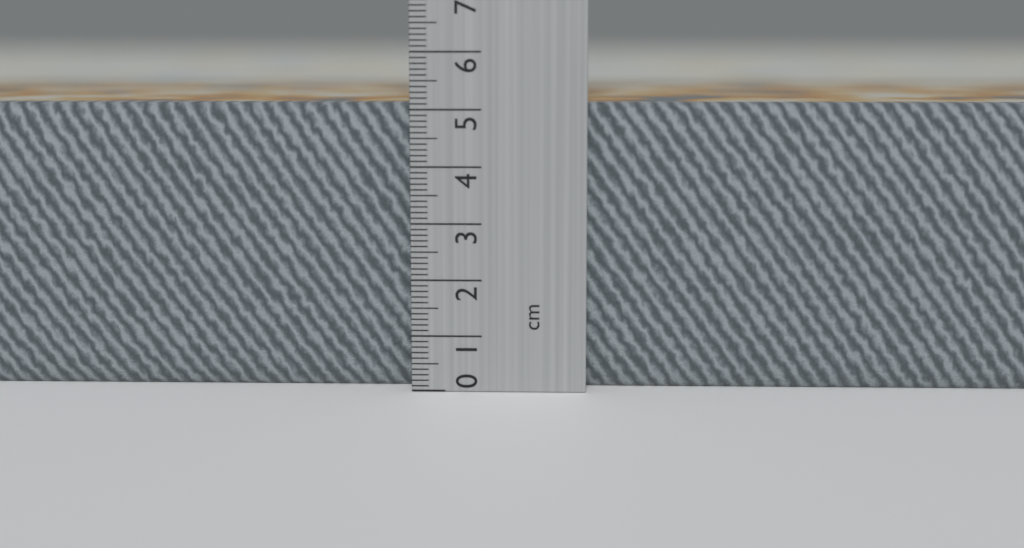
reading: 5.1 cm
